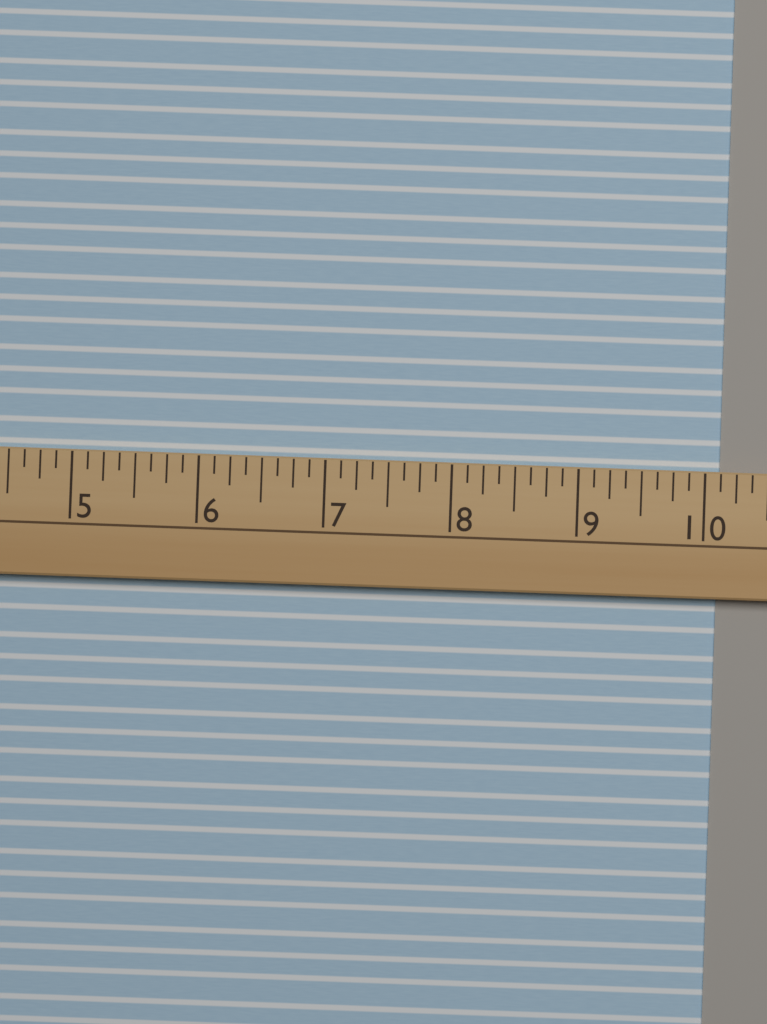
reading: 10.125 (no unit)
